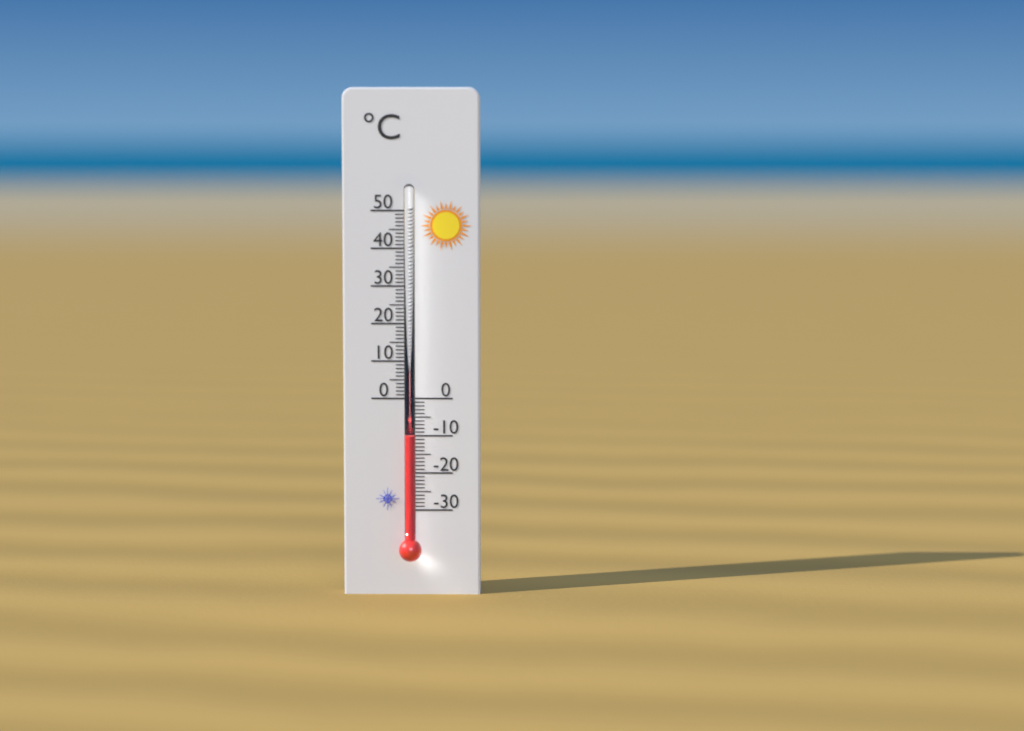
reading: -10 °C
